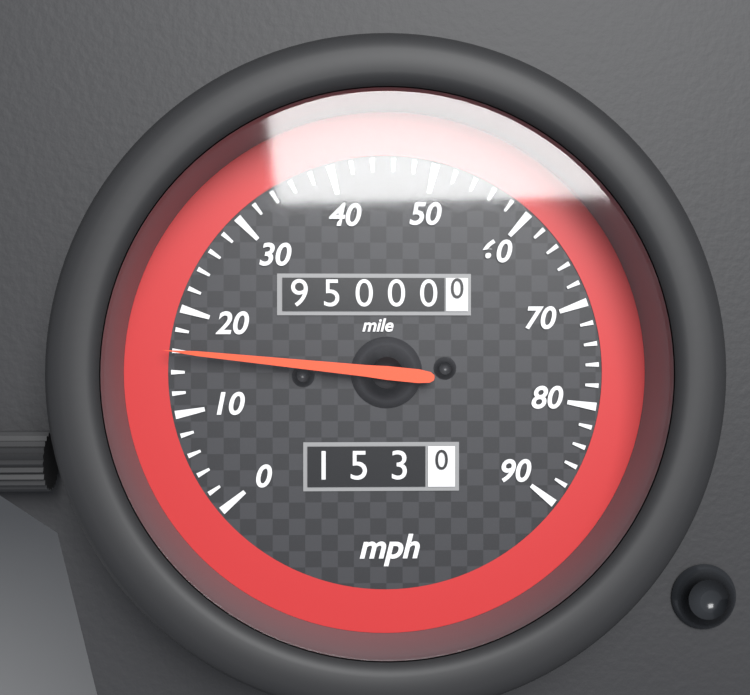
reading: 16 mph
